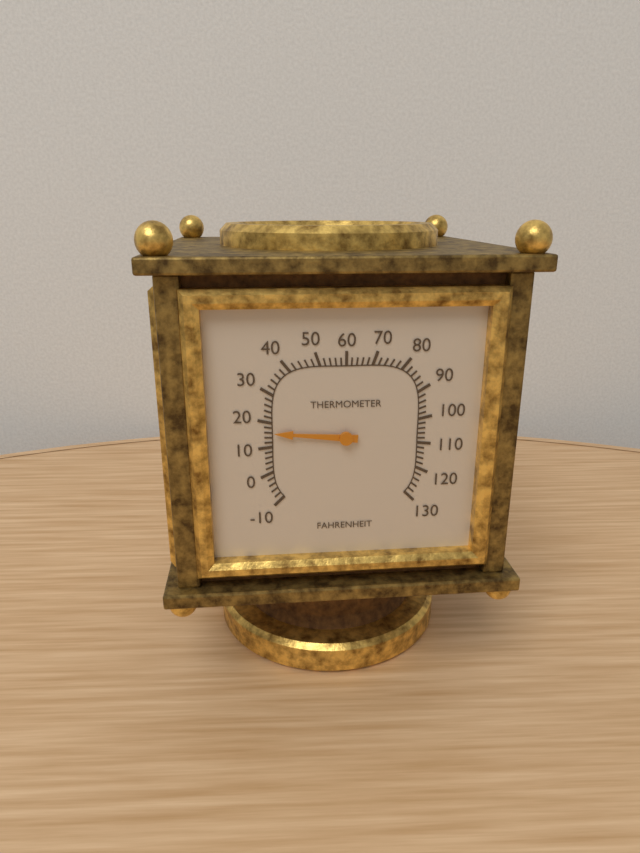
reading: 16 °F
